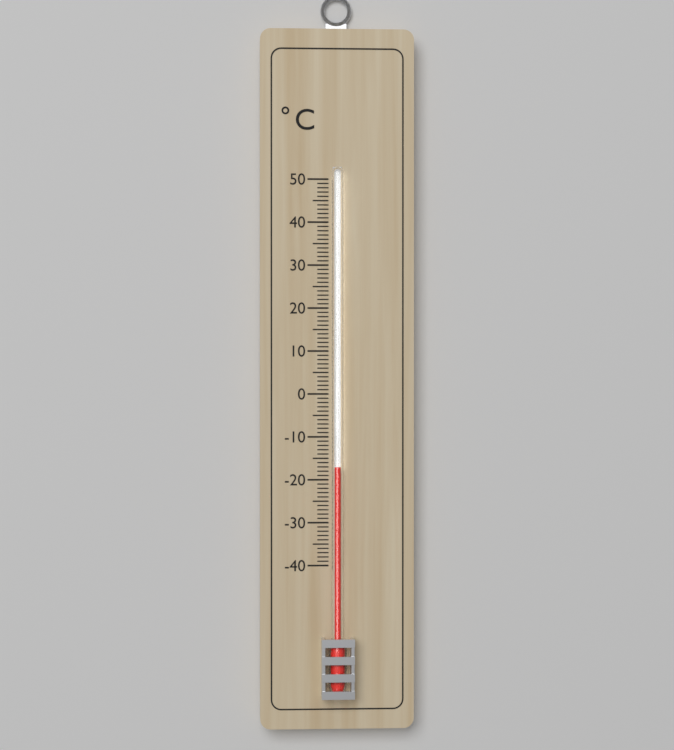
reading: -17 °C
